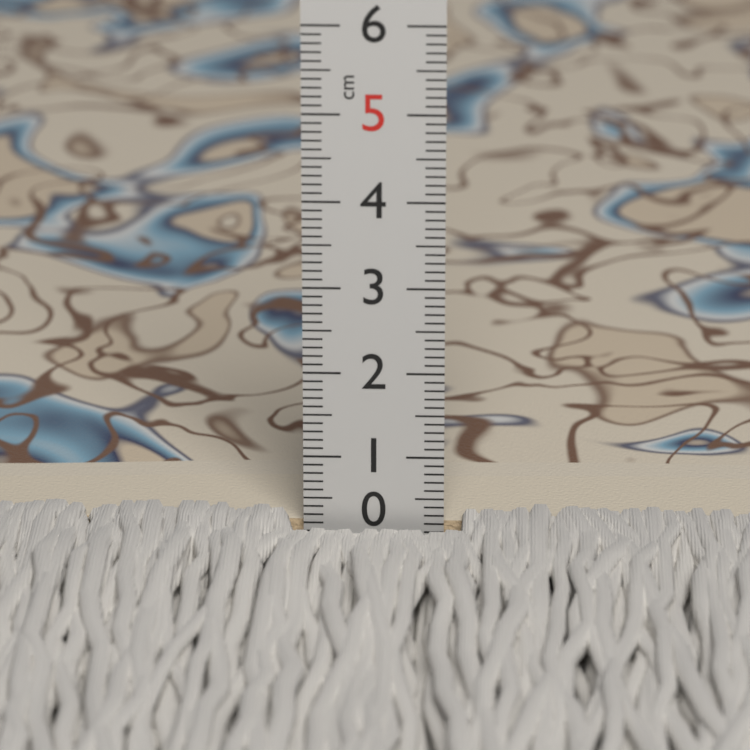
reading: 0.2 cm
